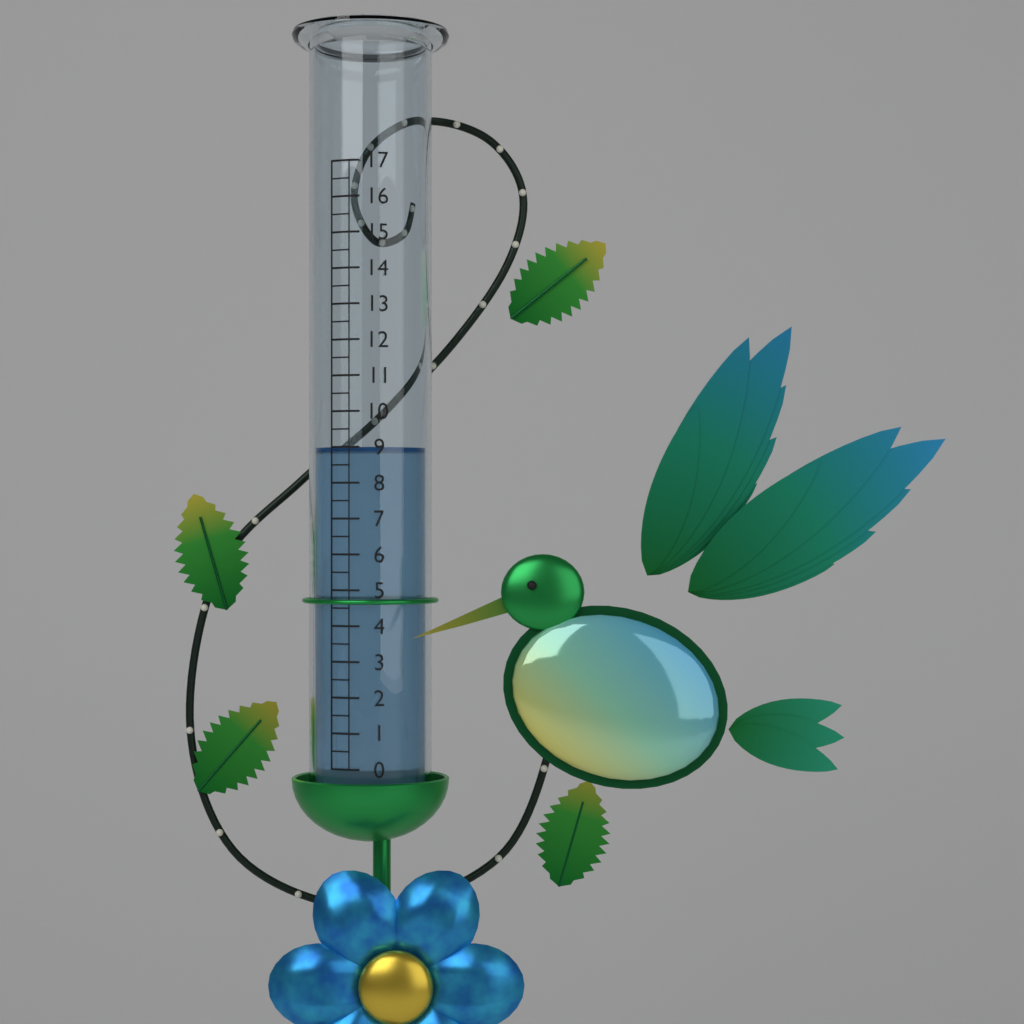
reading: 9.0 (no unit)
